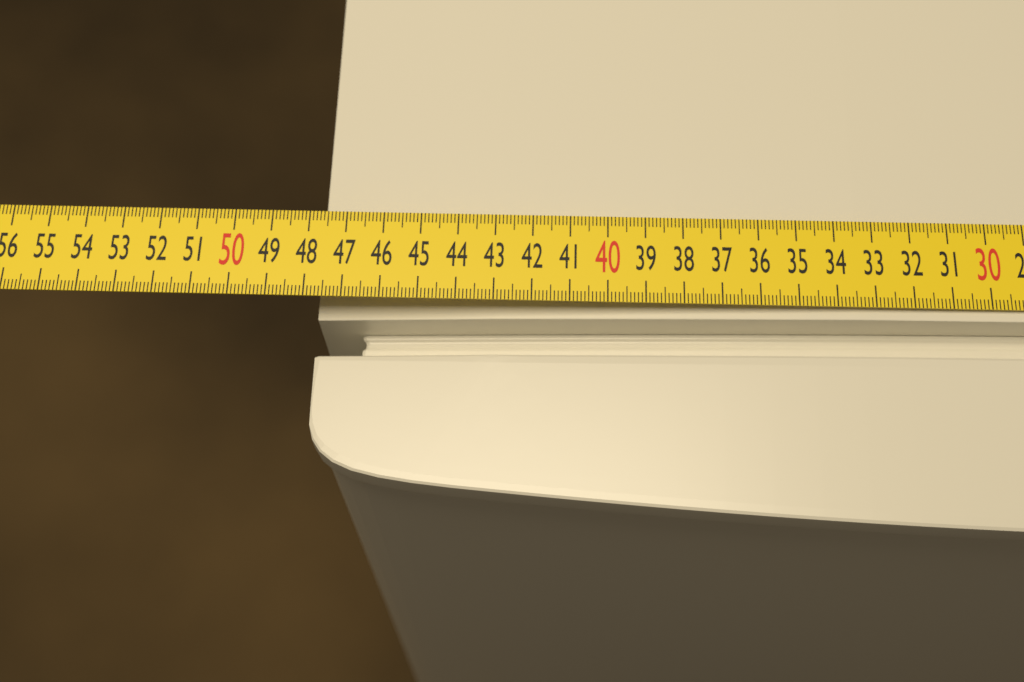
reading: 47.7 cm
